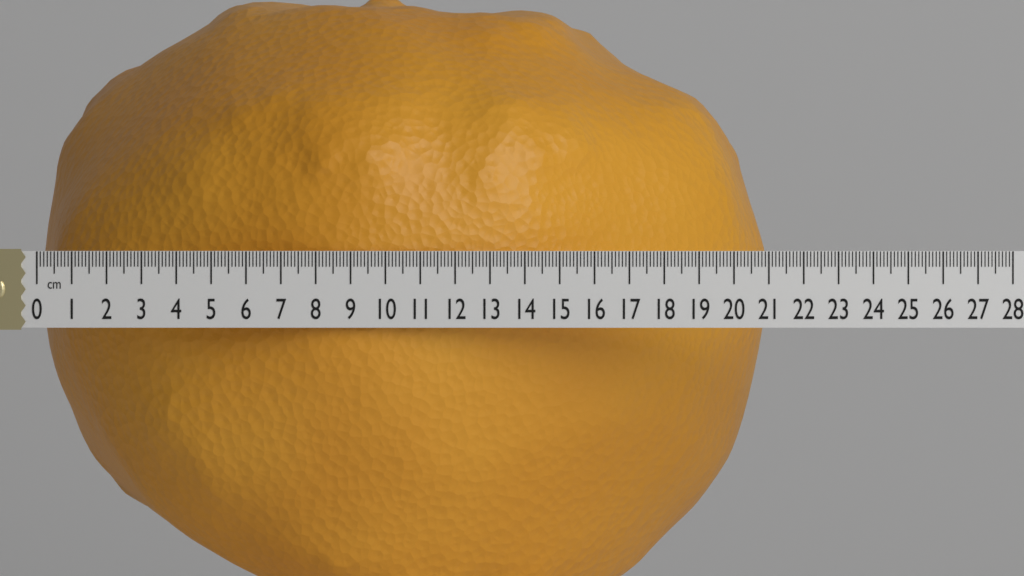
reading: 20.9 cm
